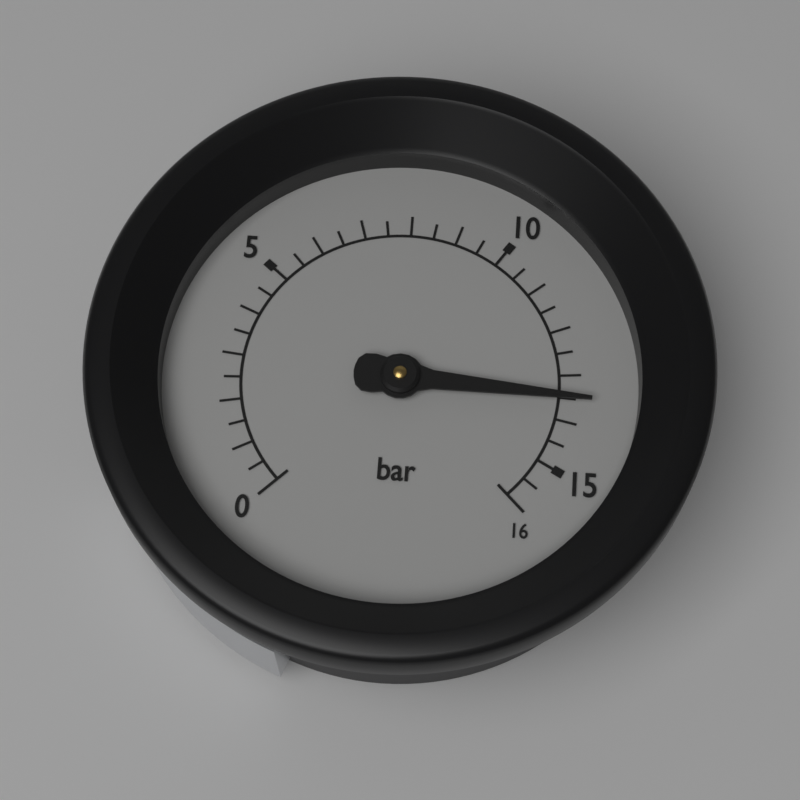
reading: 13.5 bar
